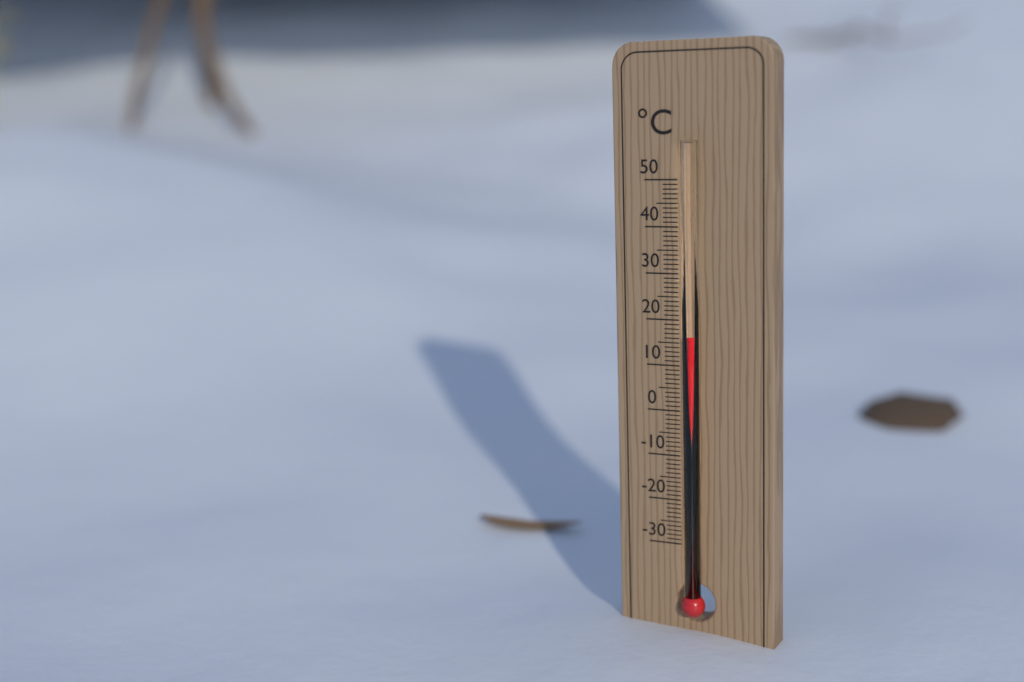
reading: 17 °C
